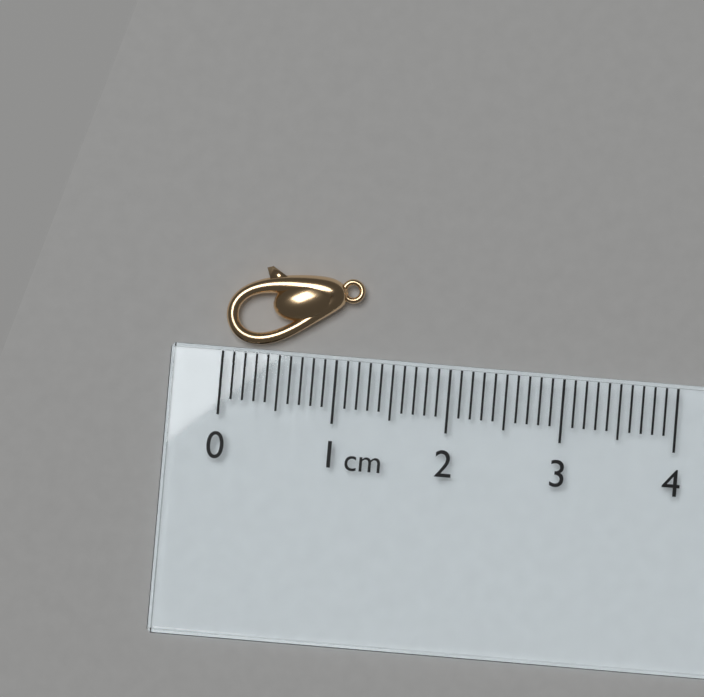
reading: 1.2 cm
